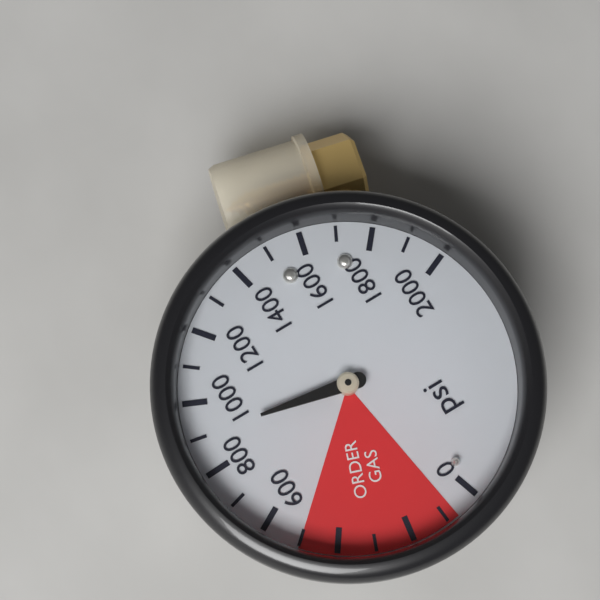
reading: 900 psi
